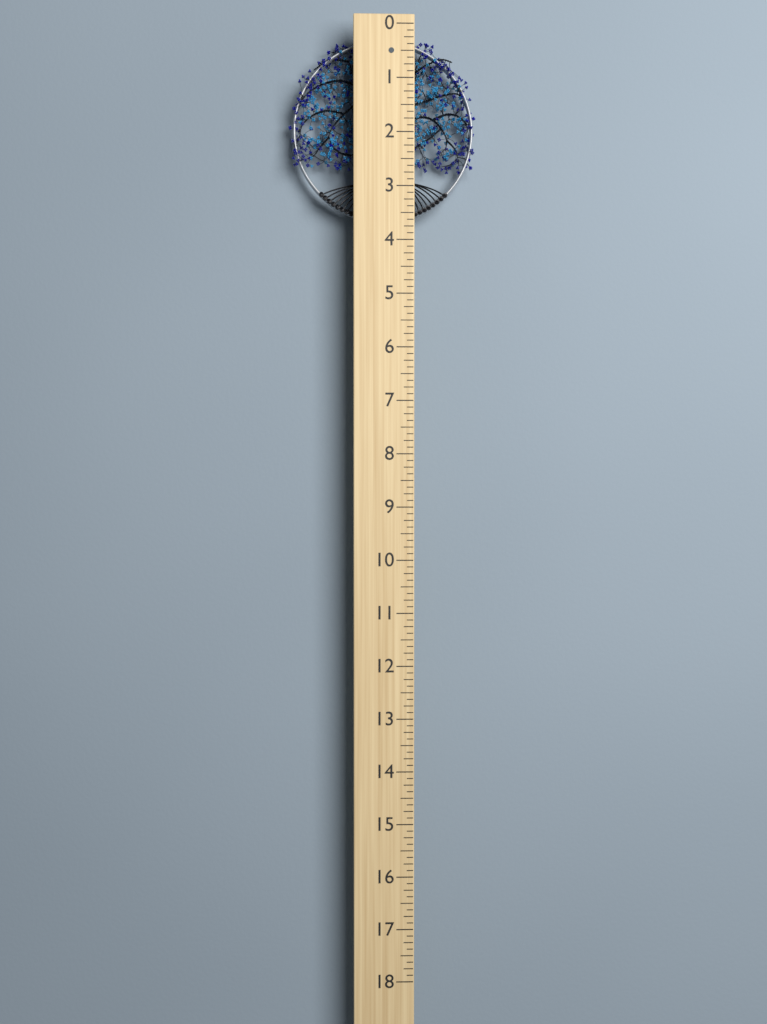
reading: 3.625 (no unit)
